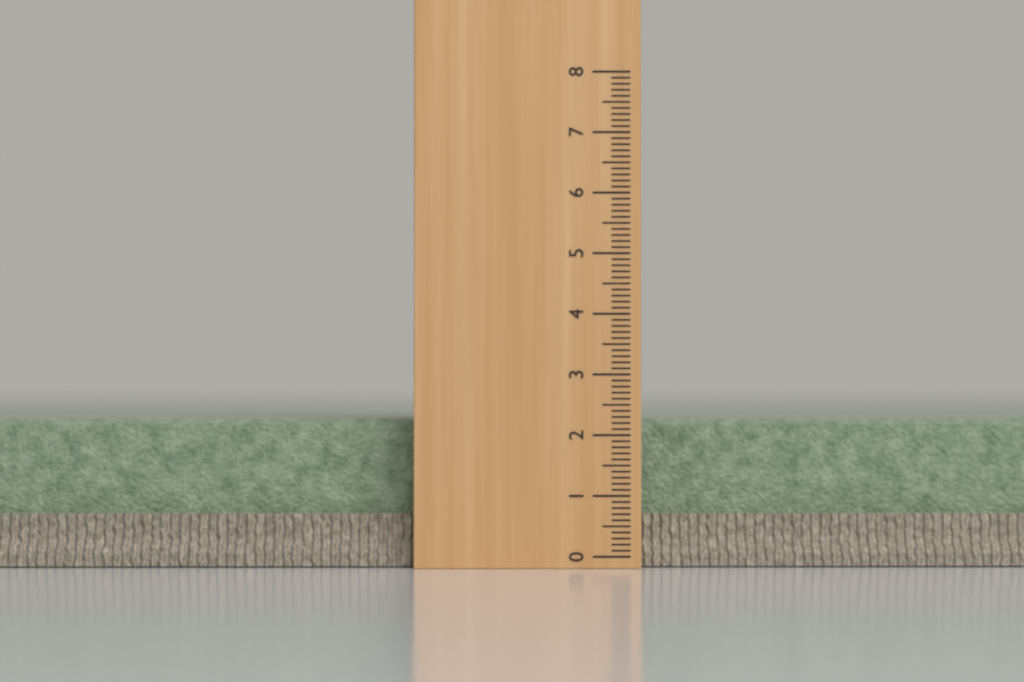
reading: 2.3 (no unit)
